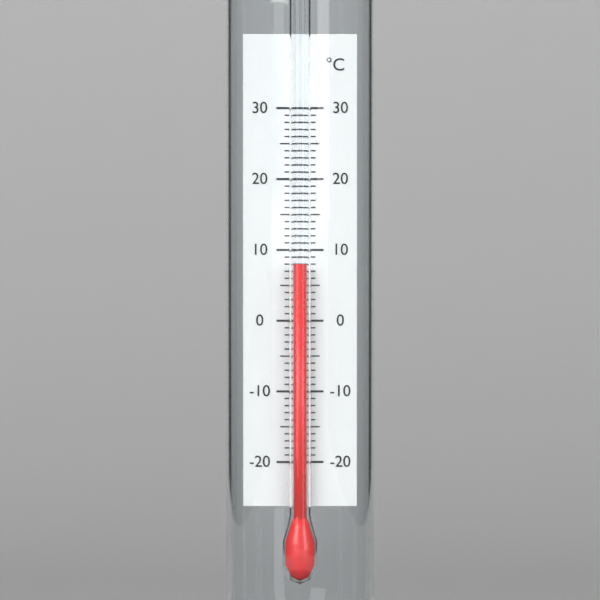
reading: 8 °C
